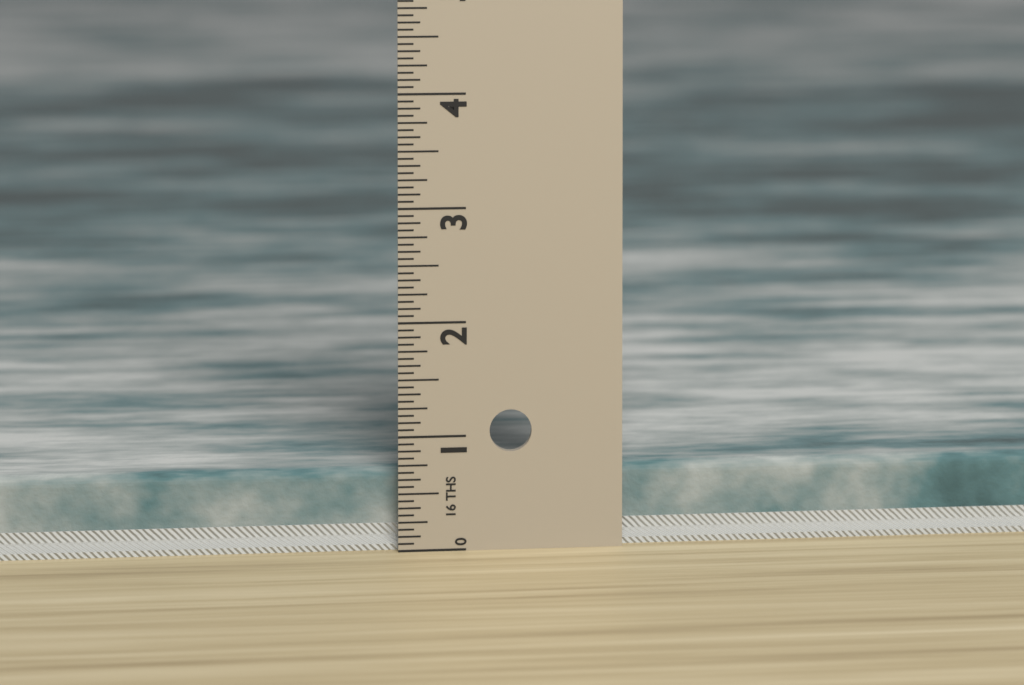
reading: 0.6875 in
